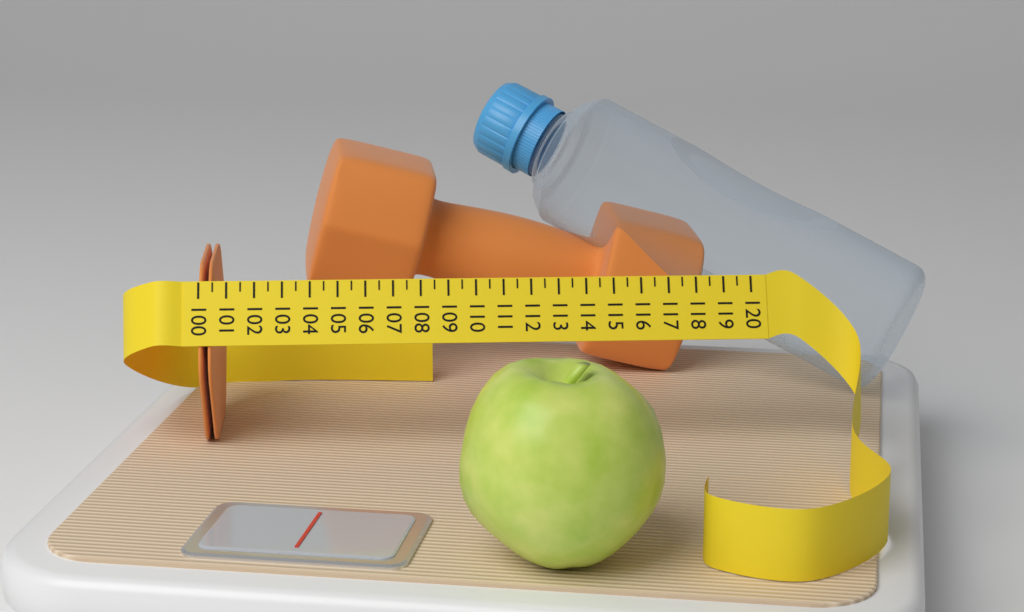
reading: 100.5 (no unit)
